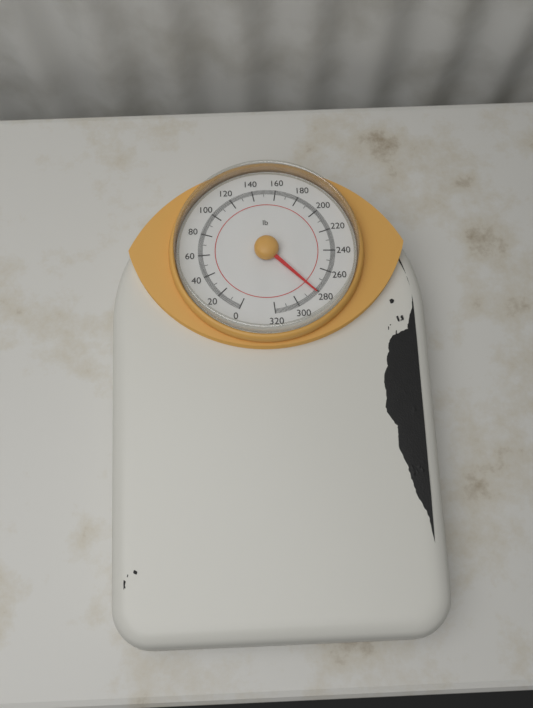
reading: 282 lb
